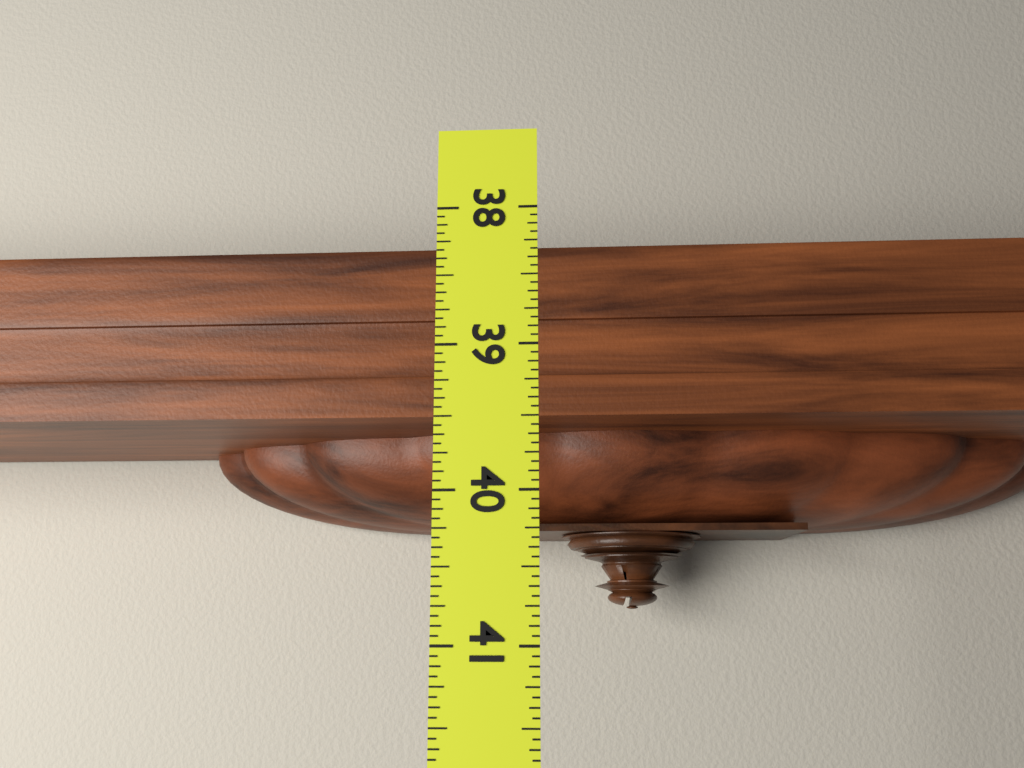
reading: 40.6875 (no unit)
